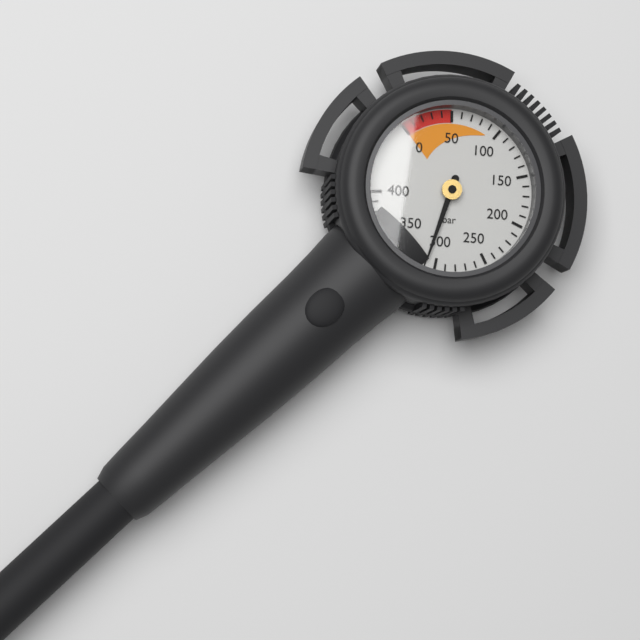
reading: 310 bar
